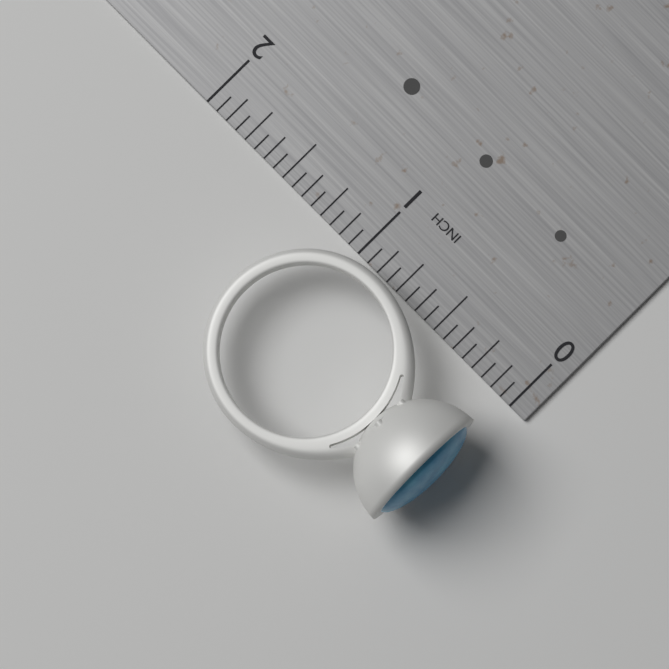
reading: 1.3125 in
